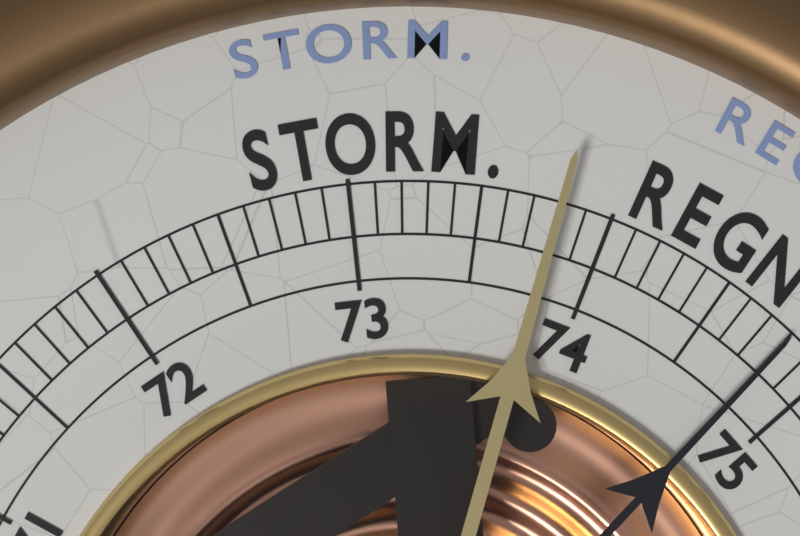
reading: 73.8 (no unit)
